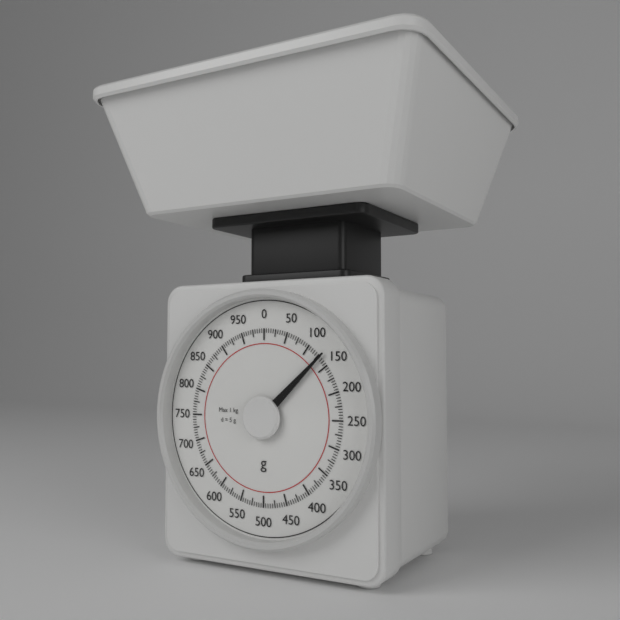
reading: 130 g
